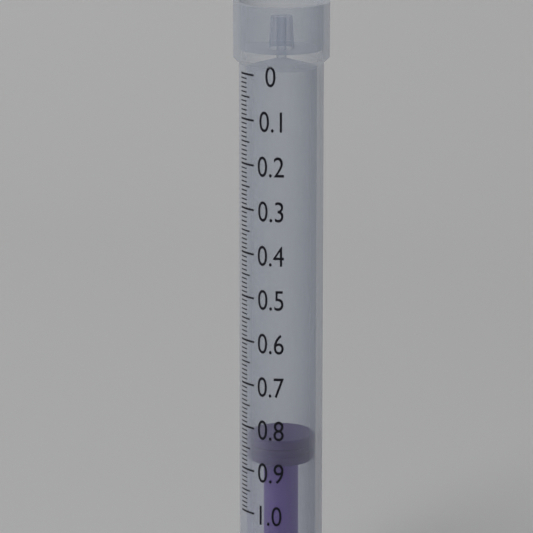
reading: 0.83 ml
